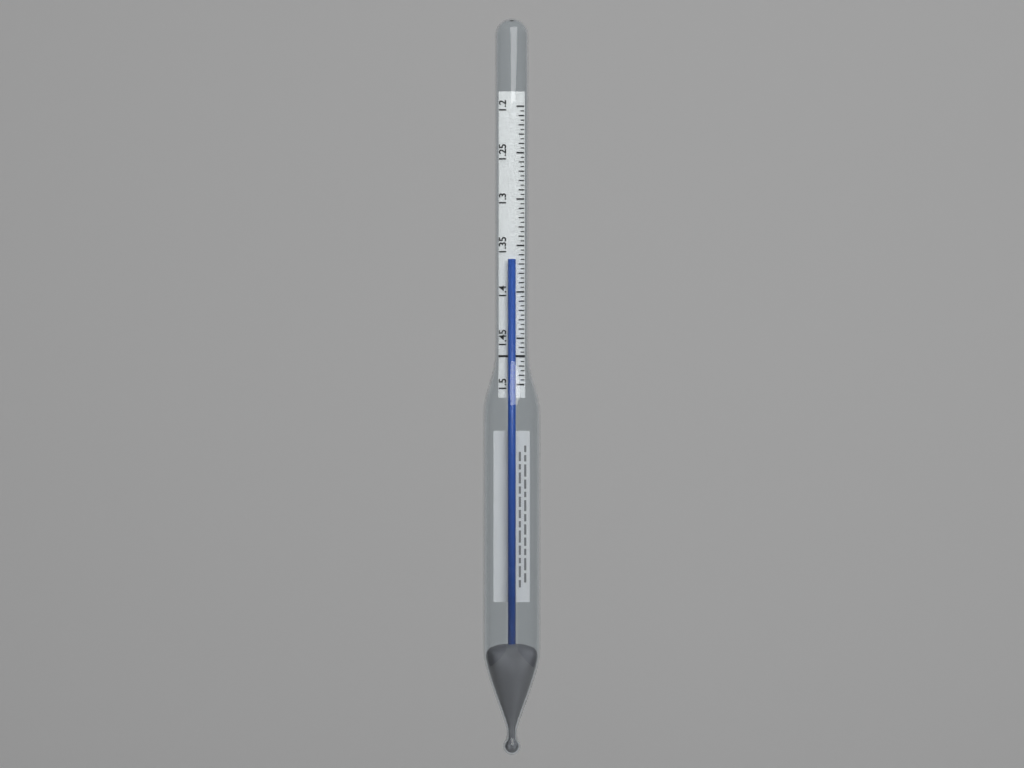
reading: 1.365 (no unit)
